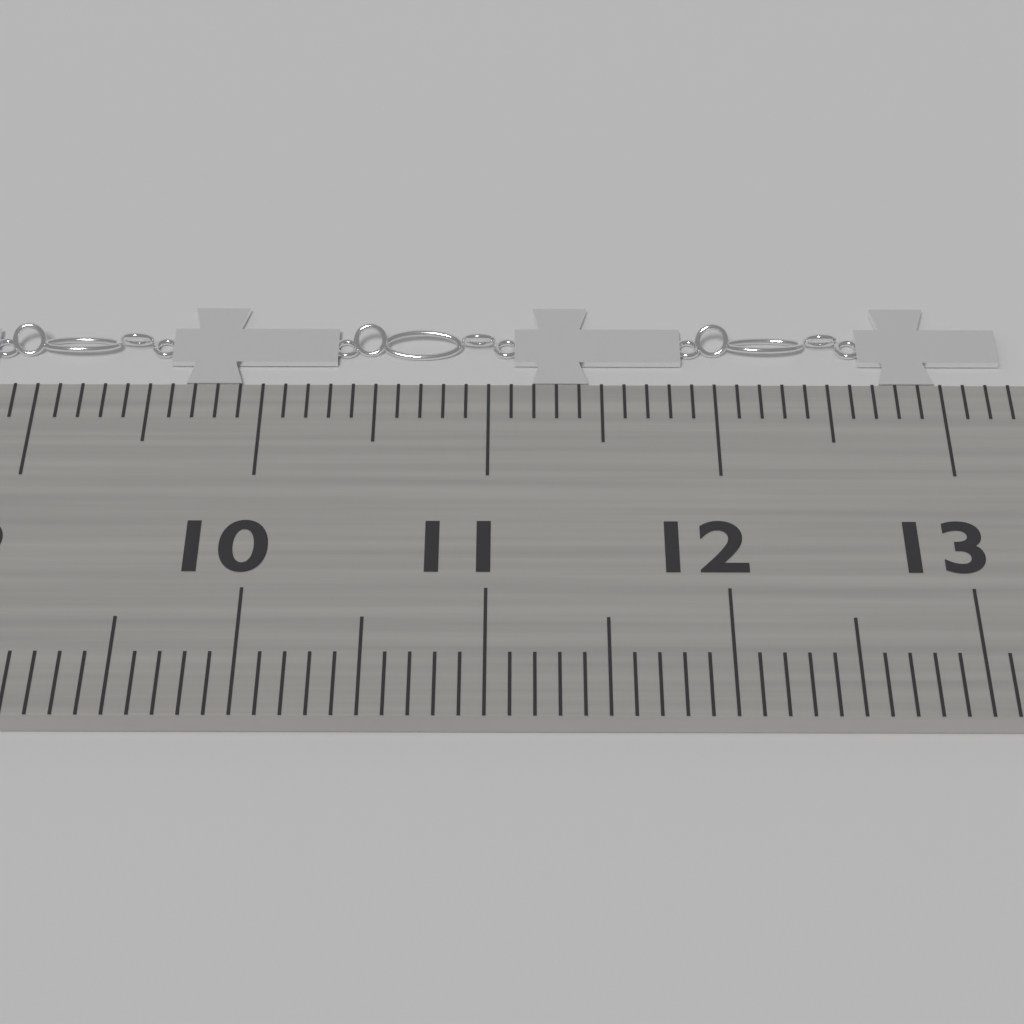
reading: 13.3 cm
